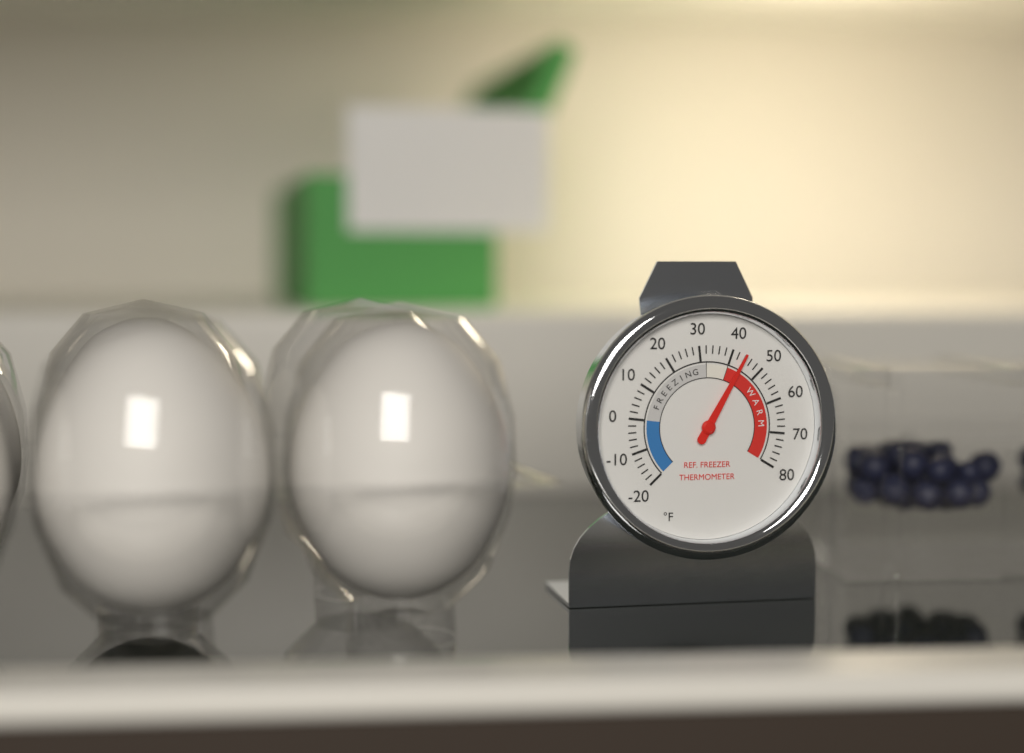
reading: 44 °F
